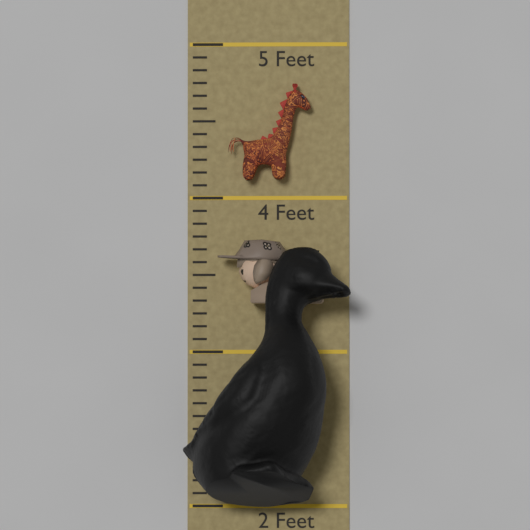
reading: 3.666666 Feet
